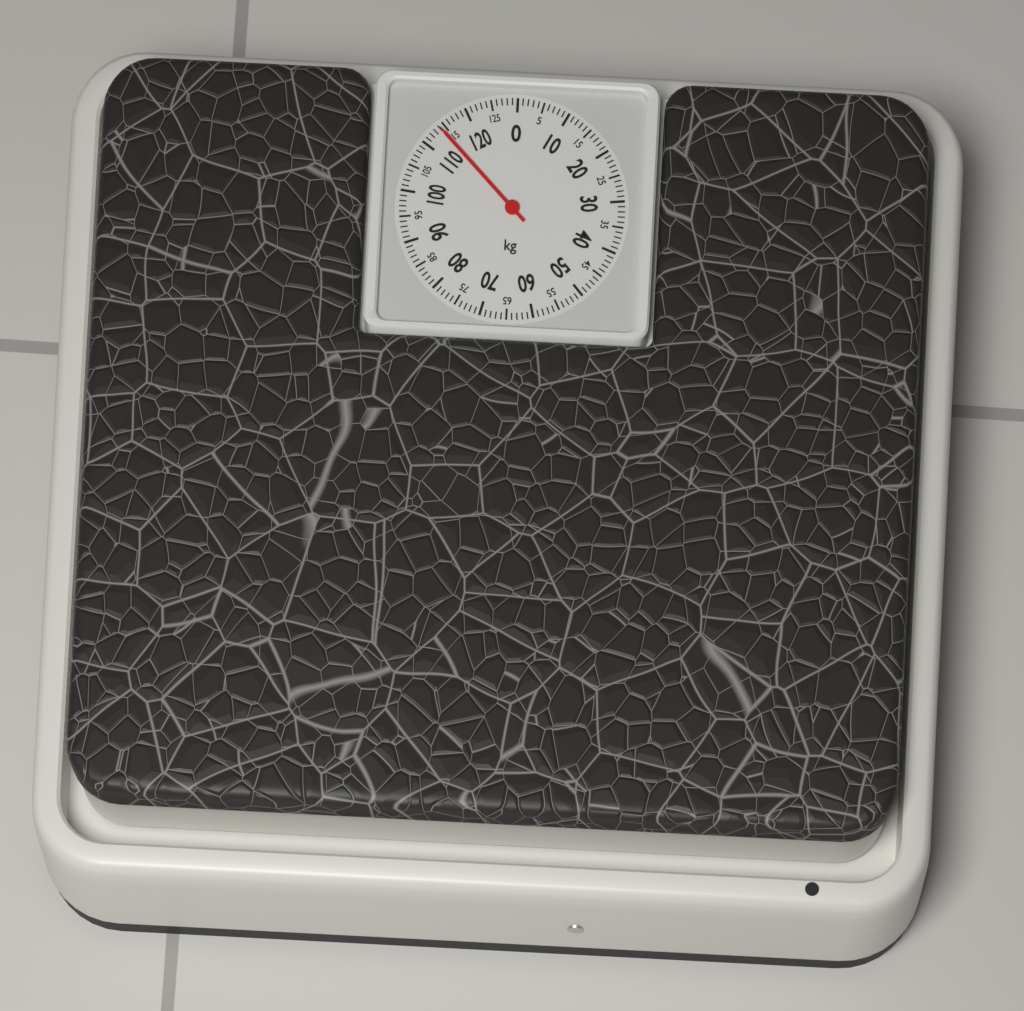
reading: 114 kg
